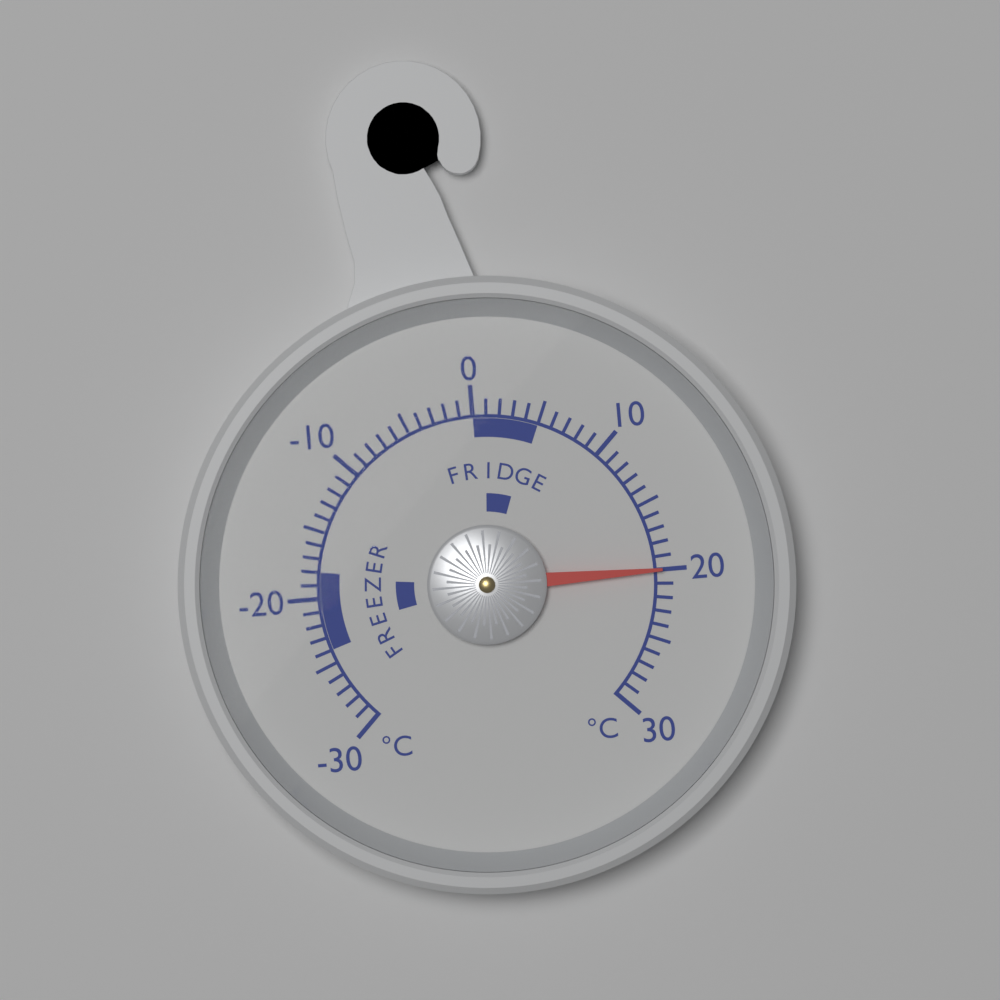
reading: 20 °C
